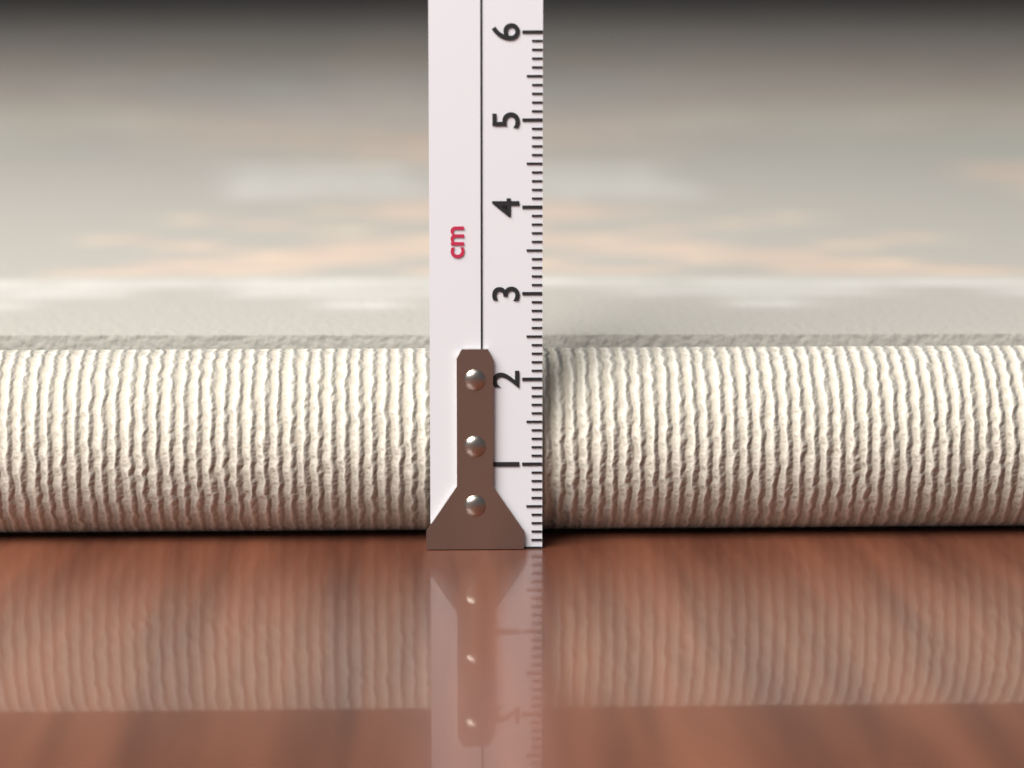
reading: 2.2 cm
